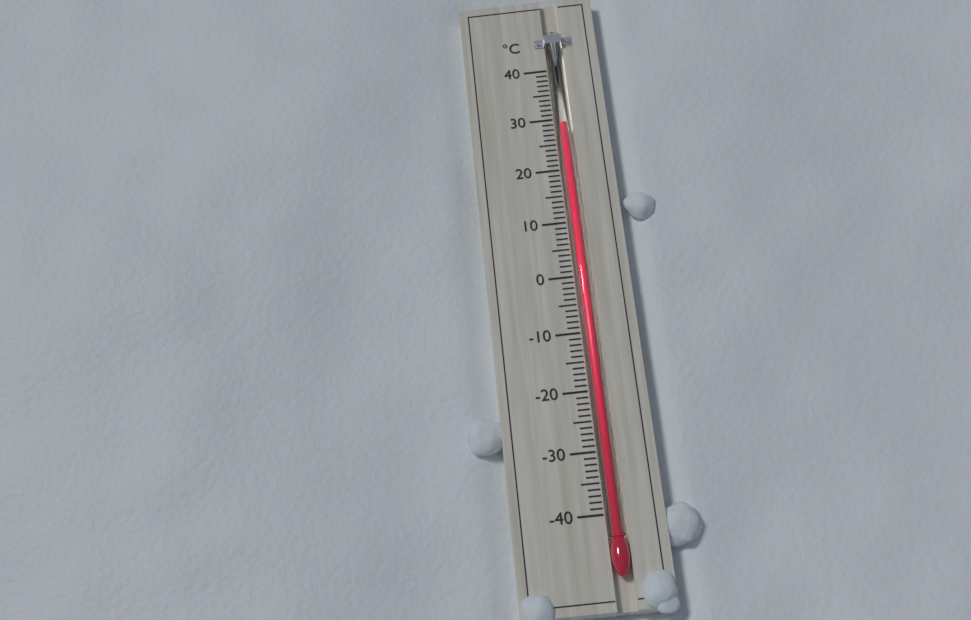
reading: 29 °C
